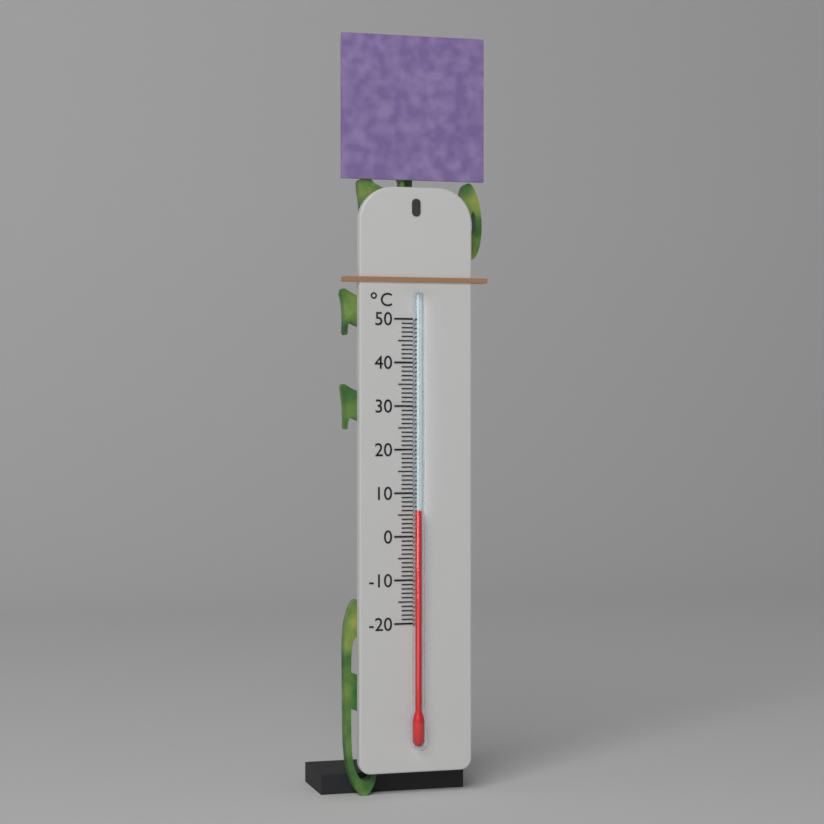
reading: 6 °C
